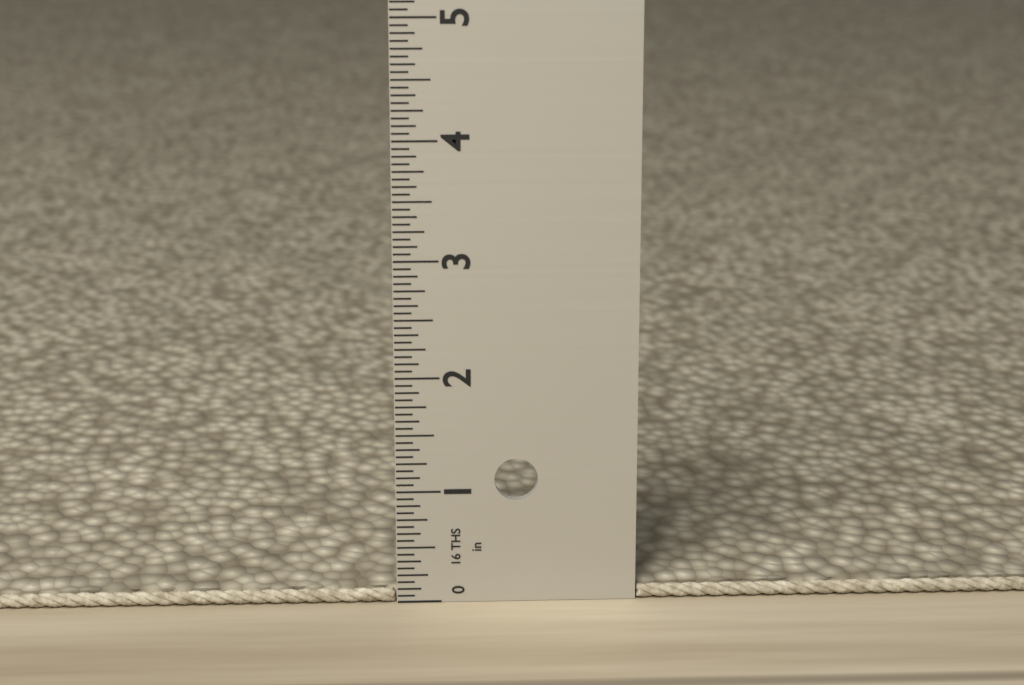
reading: 0.1250 in
